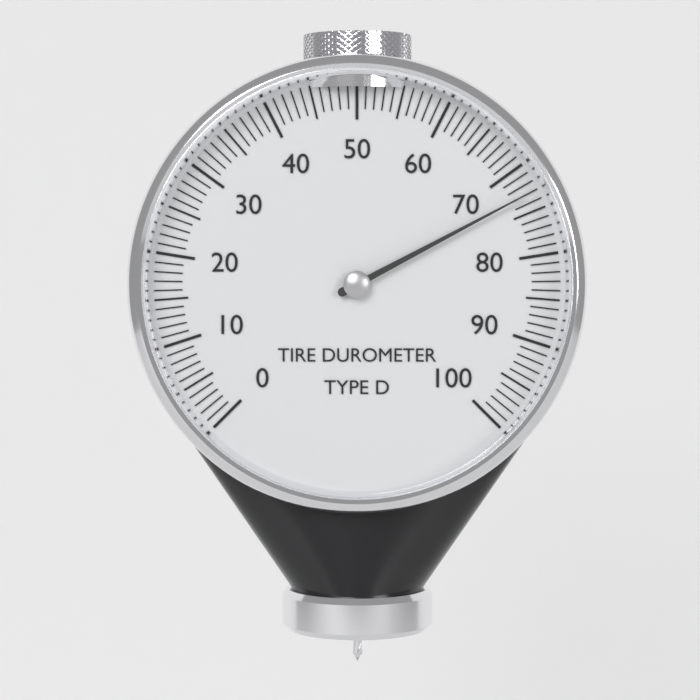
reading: 73 (no unit)
